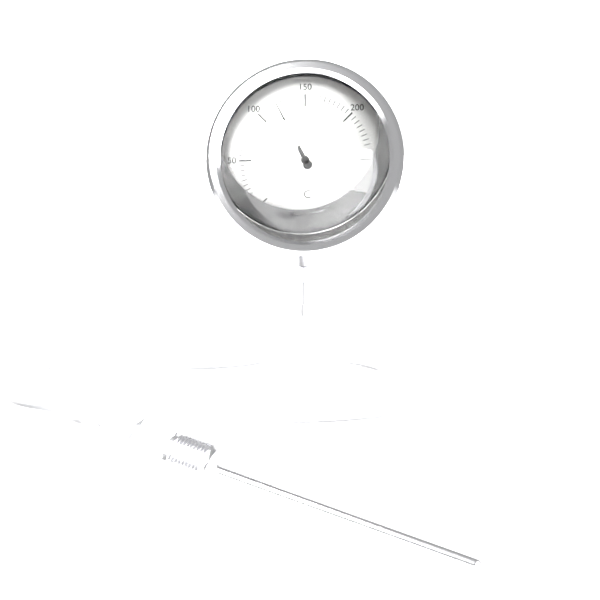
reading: 120 °C
